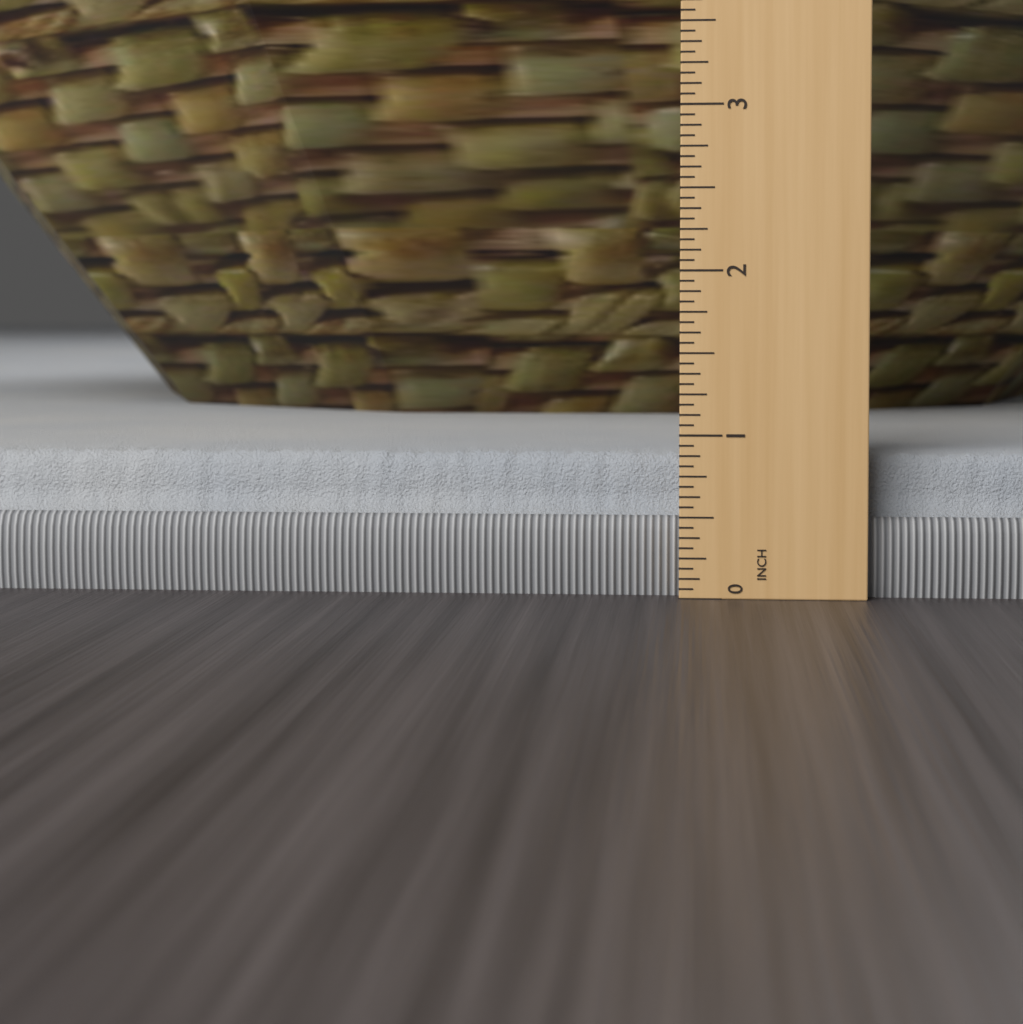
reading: 0.8750 in
